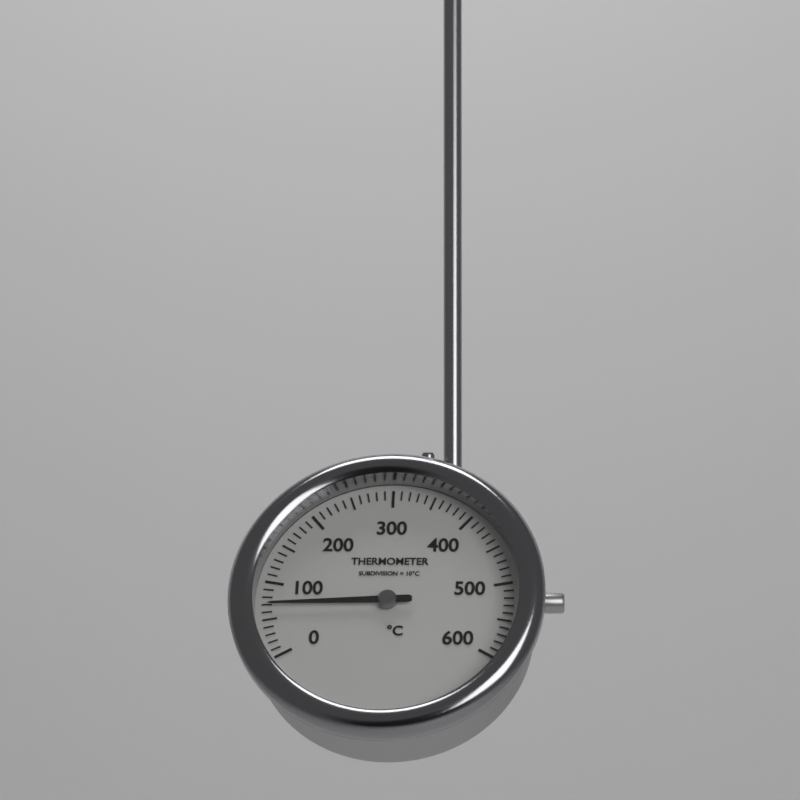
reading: 70 °C
